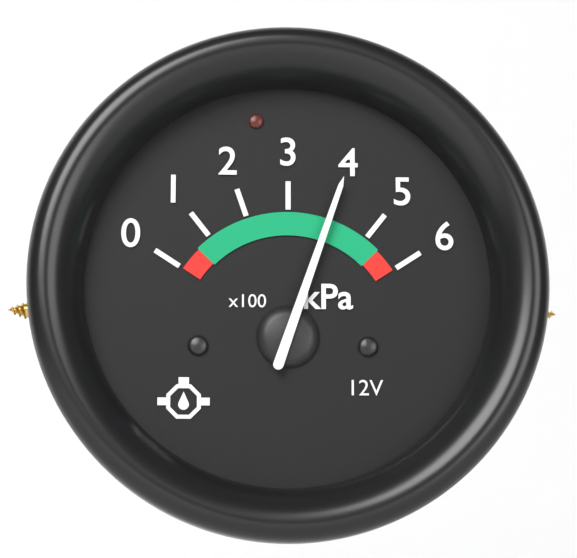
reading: 400 kPa
